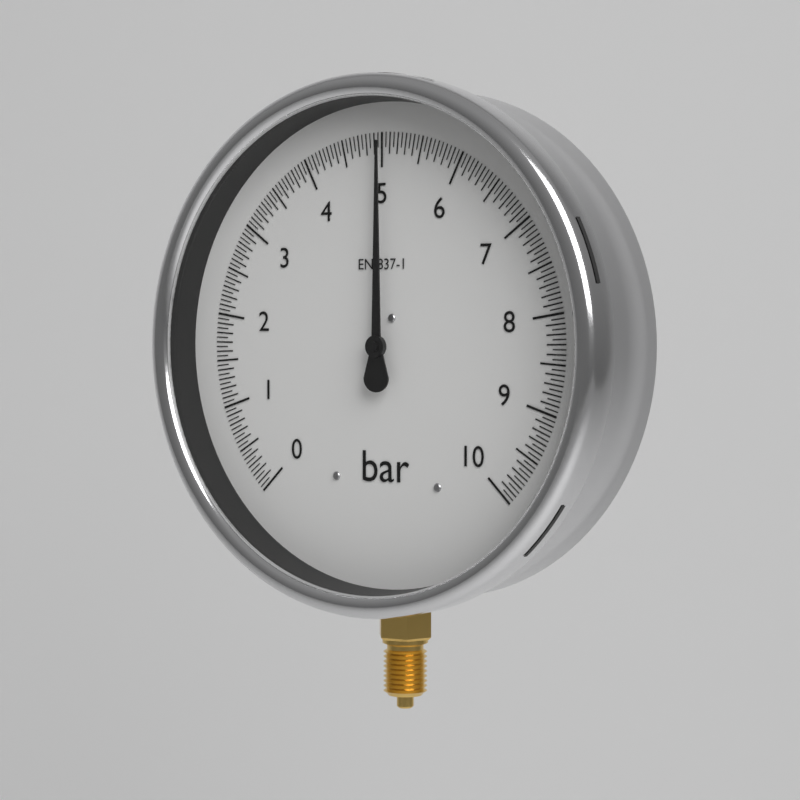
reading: 5.00 bar
